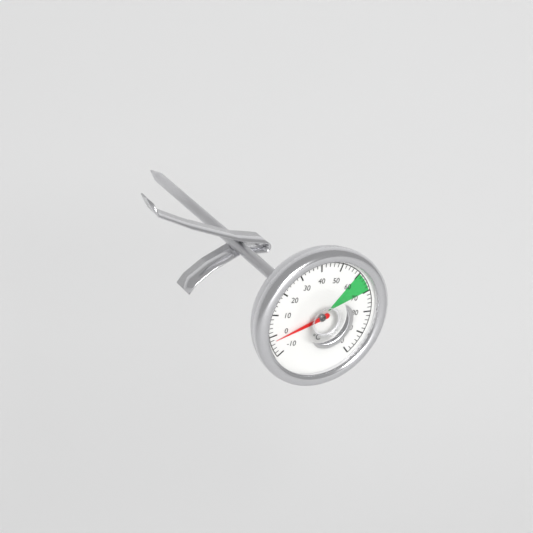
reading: -2 °C
